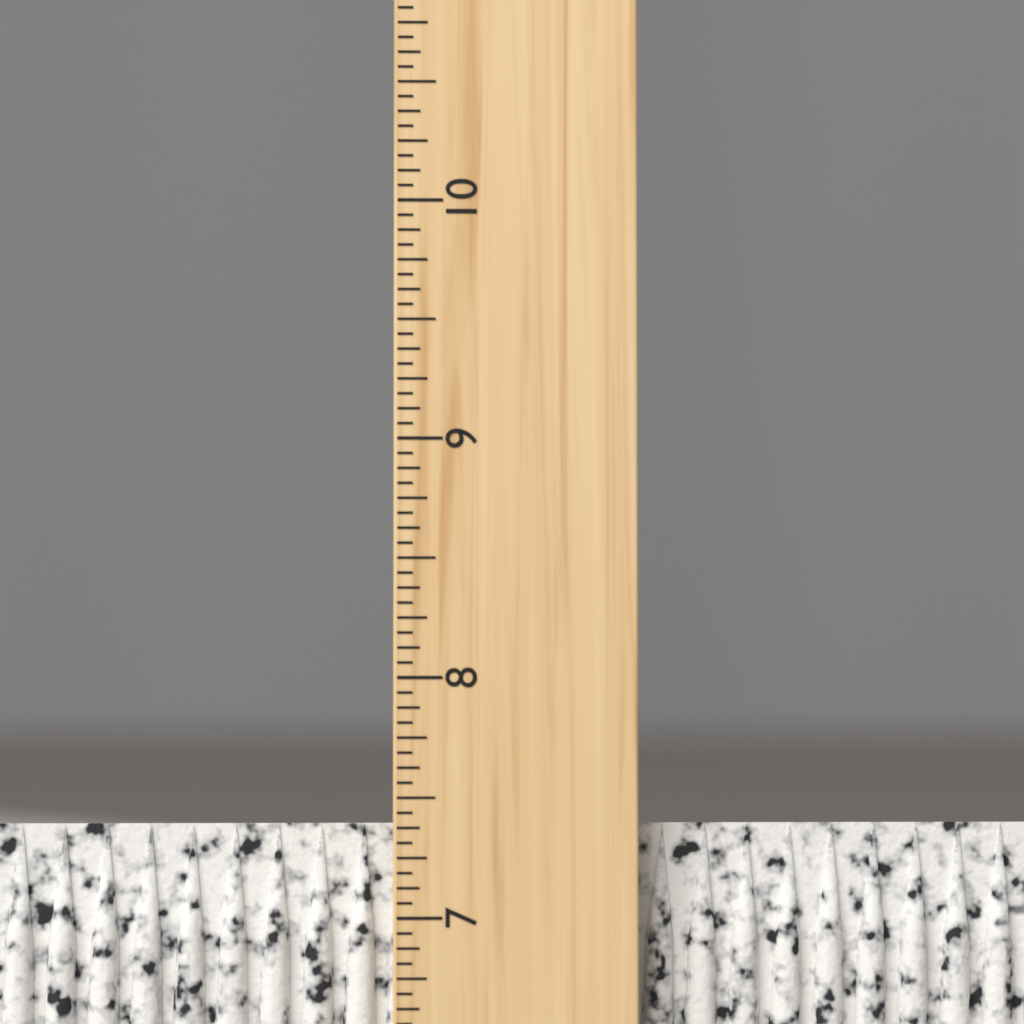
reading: 7.3750 inch
